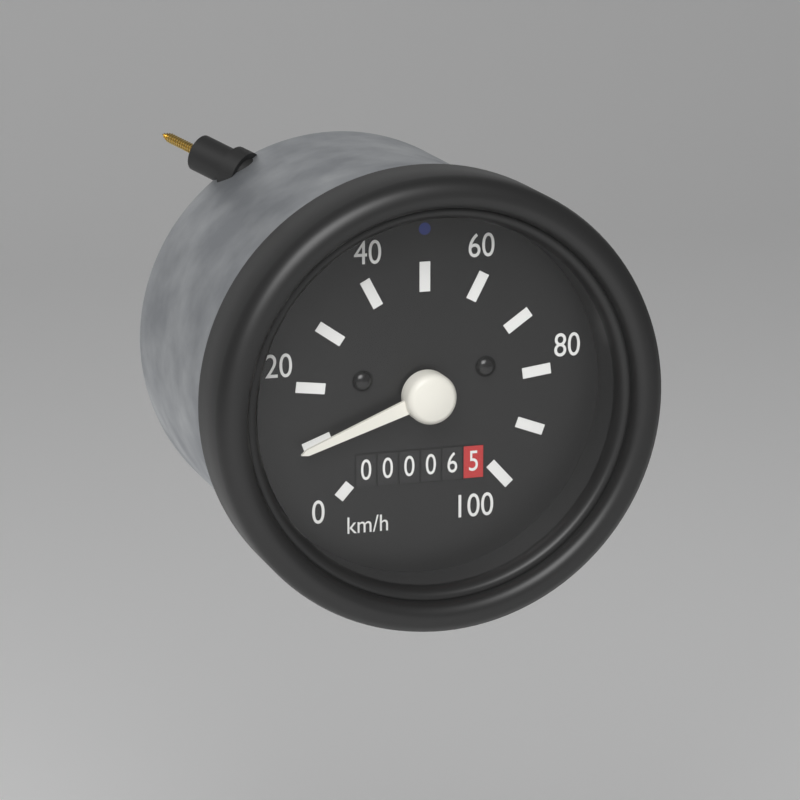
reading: 10 km/h
